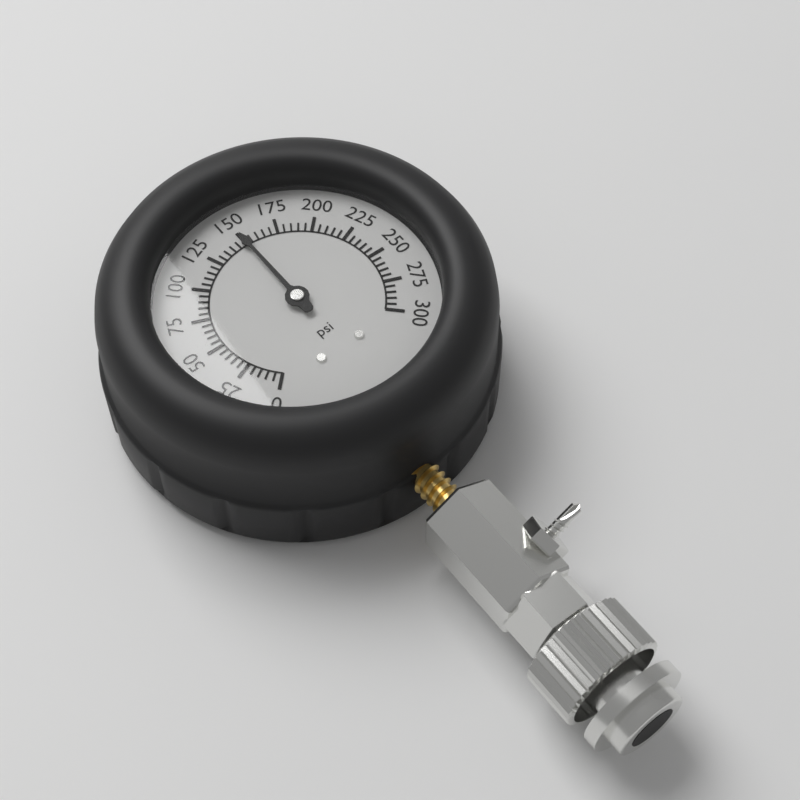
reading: 150 psi
